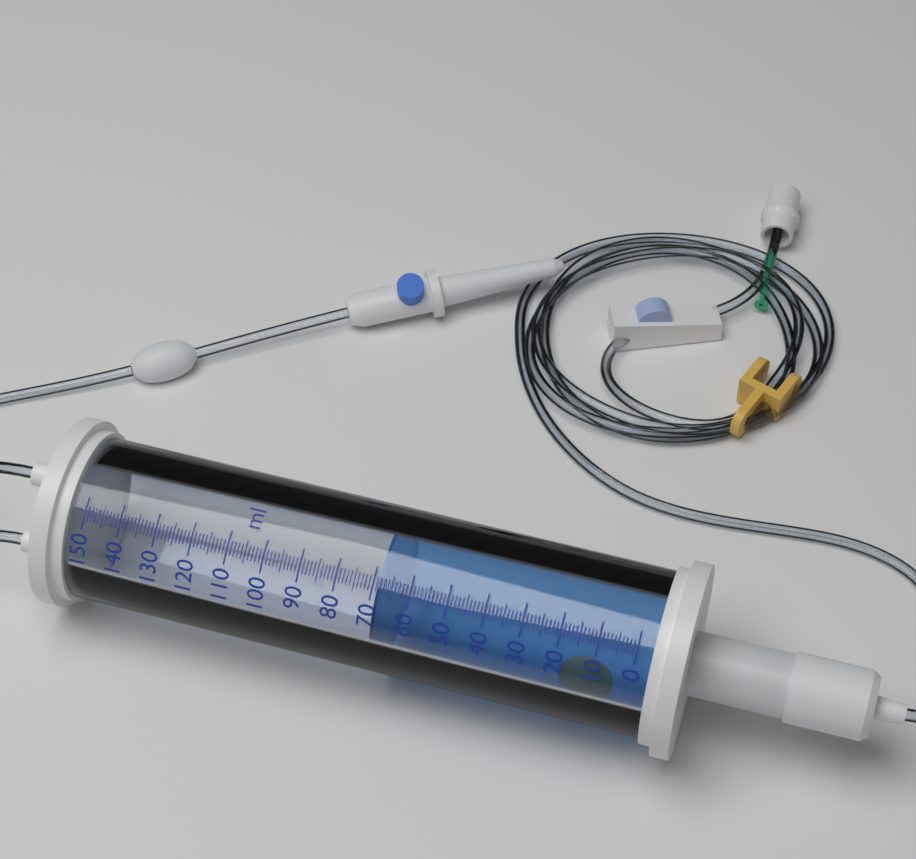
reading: 69 ml
